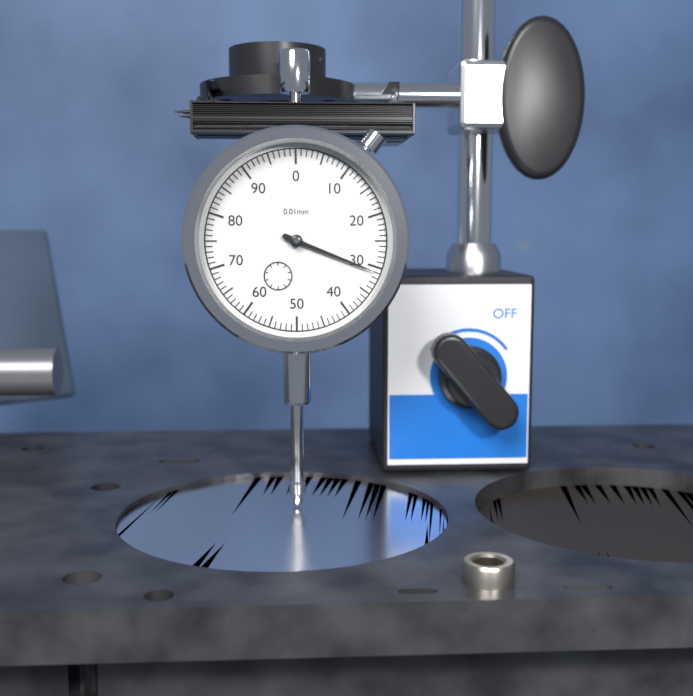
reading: 31 0.01mm
